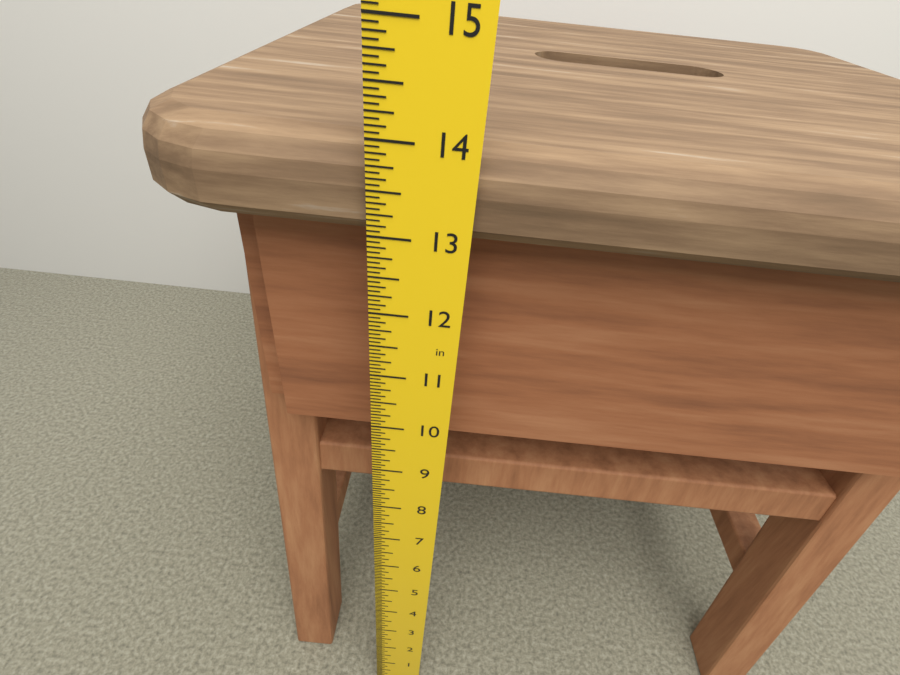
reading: 13.9375 in
